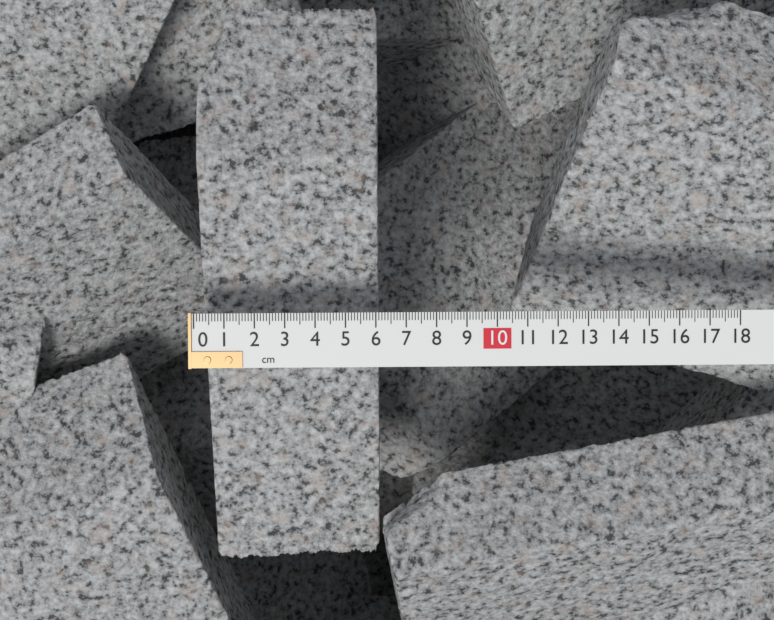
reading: 6.1 cm
